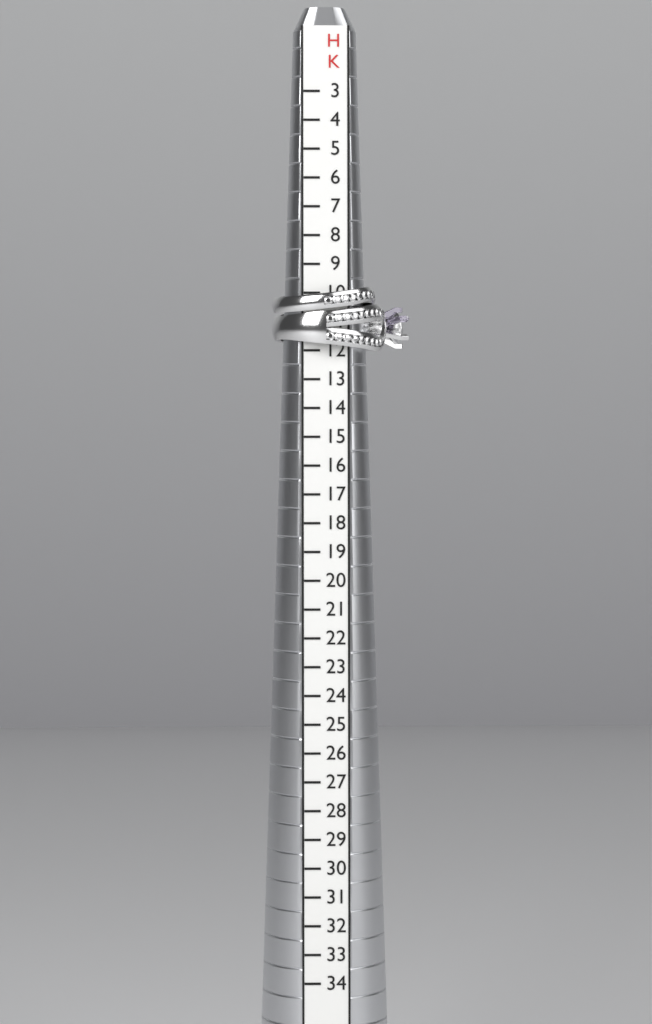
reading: 12 HK
